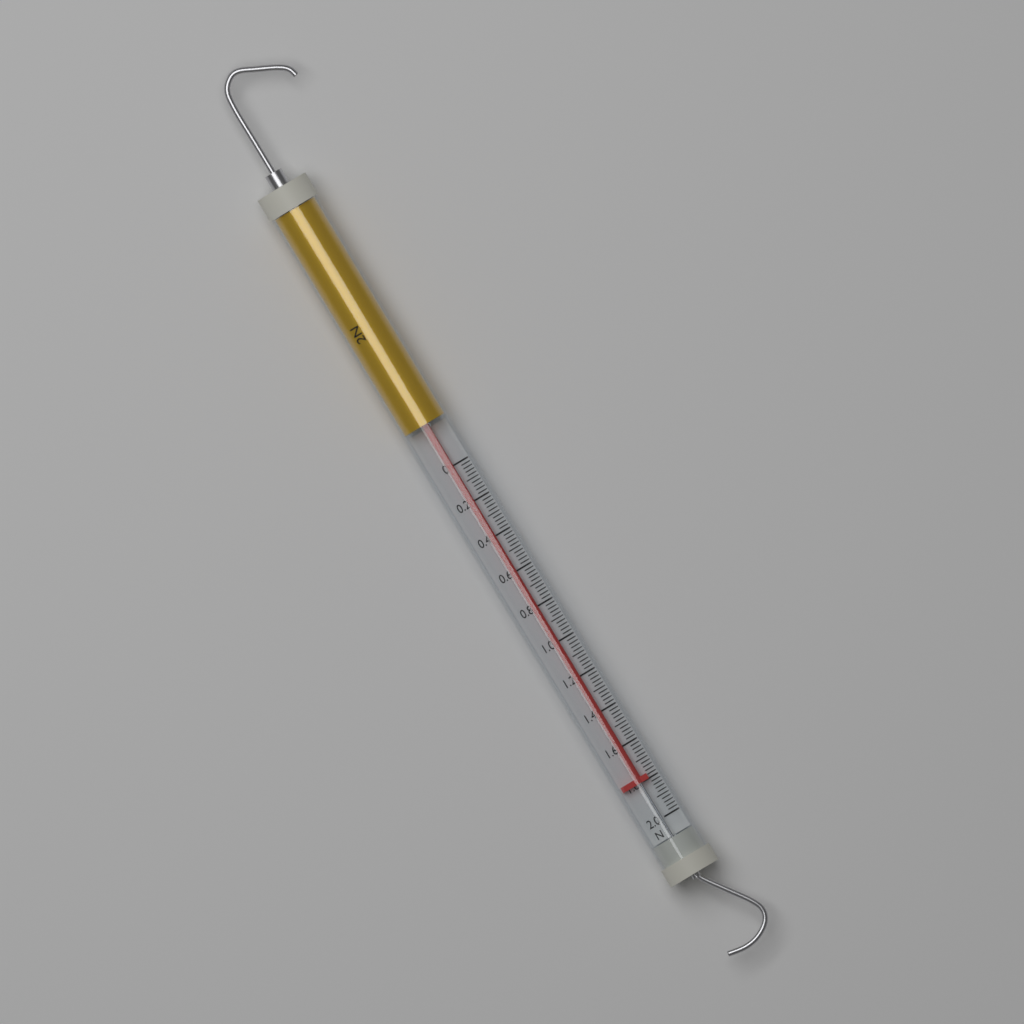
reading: 1.80 N
